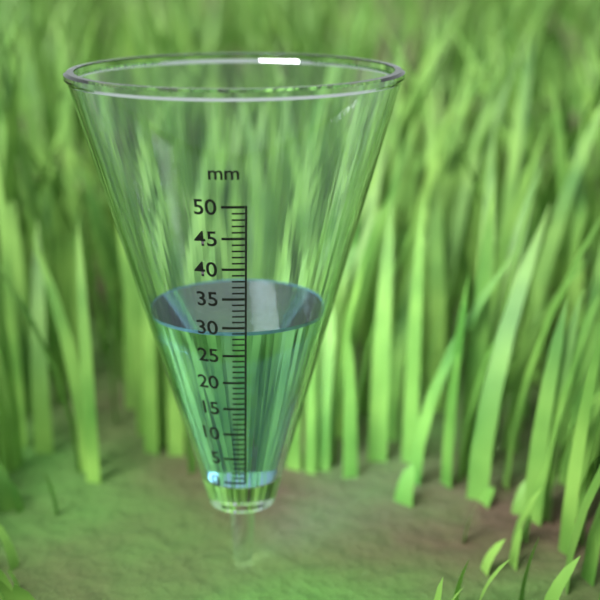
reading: 29 mm
